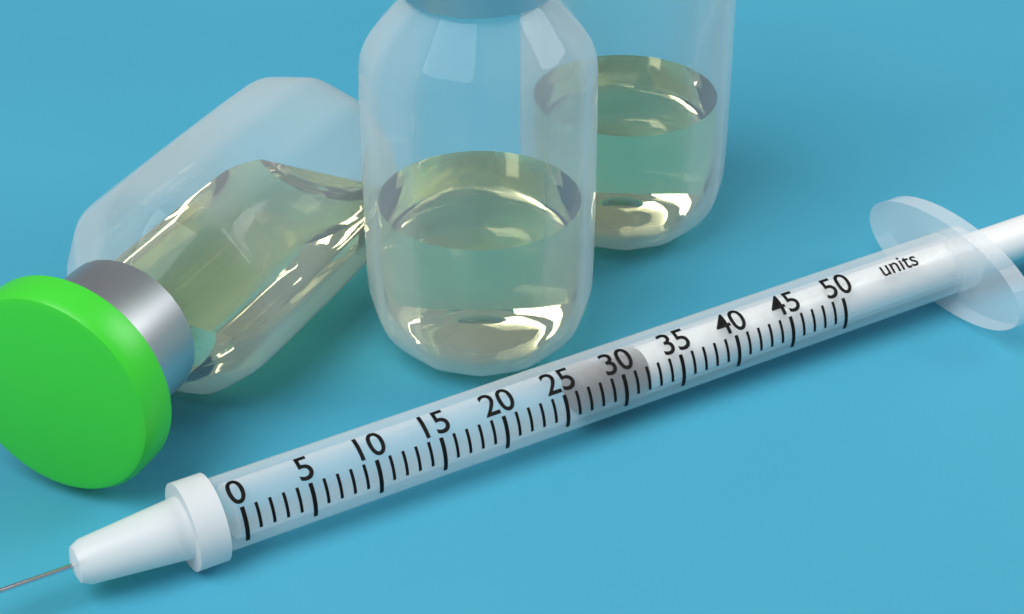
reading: 27 units
